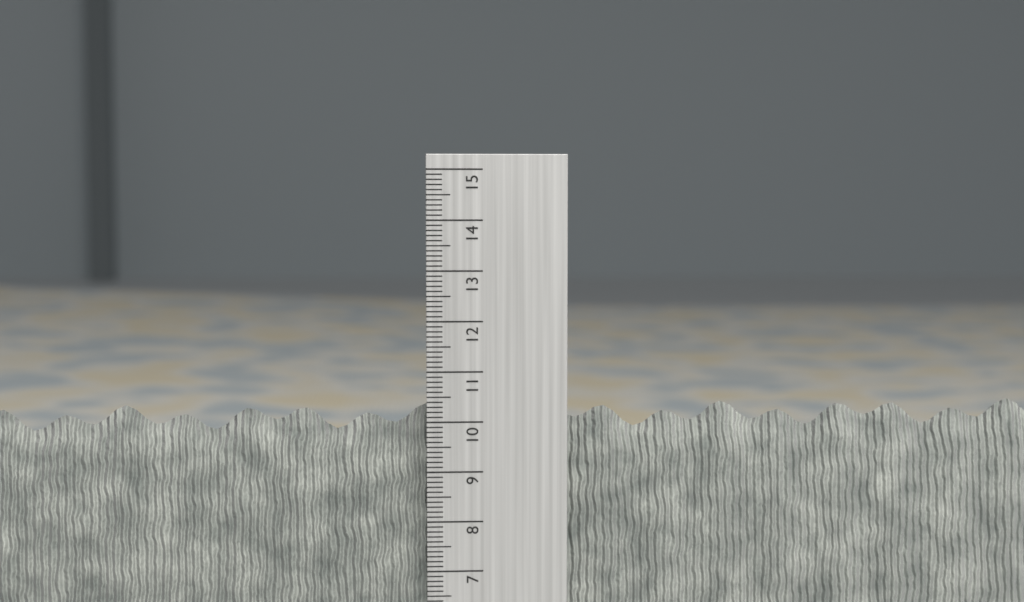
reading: 10.3 cm
